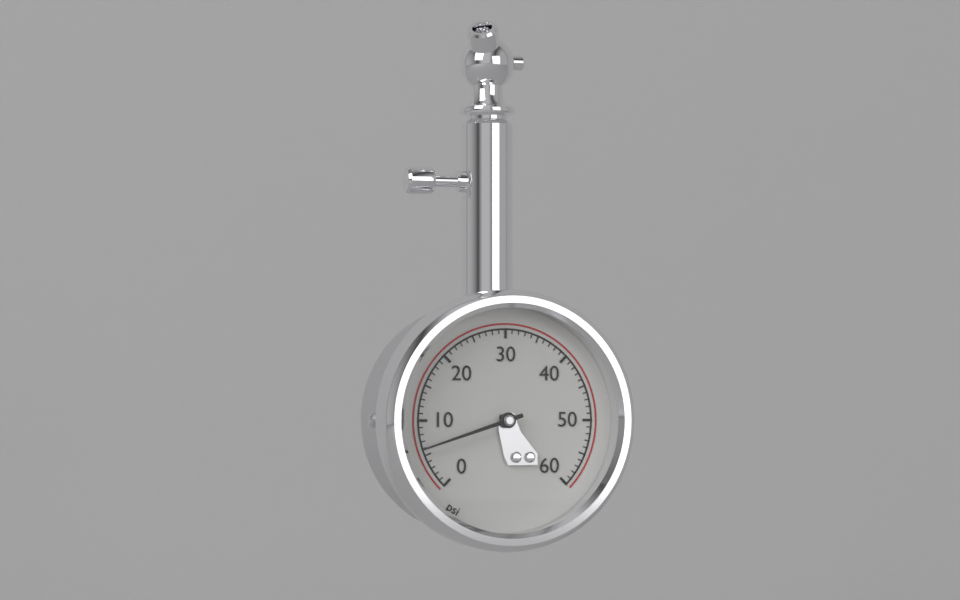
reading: 6 psi
